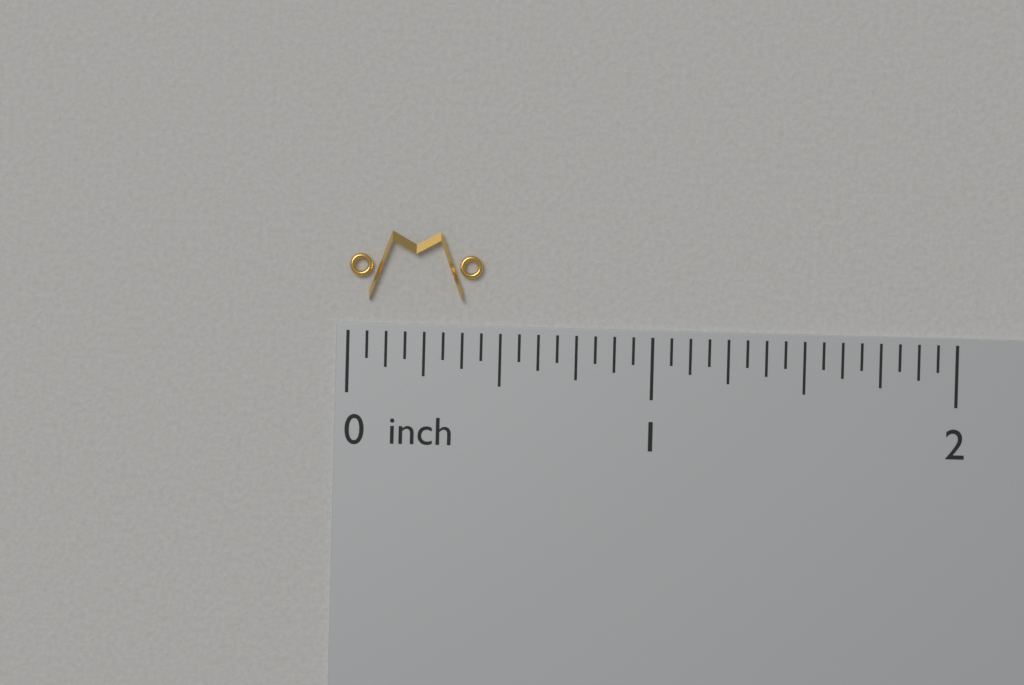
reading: 0.4375 inch
